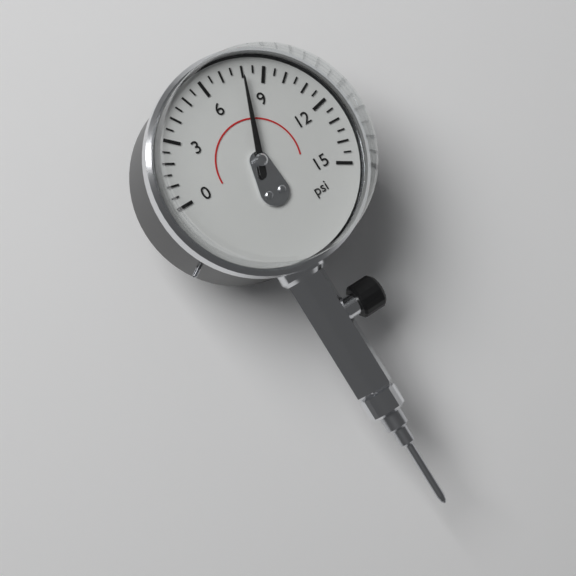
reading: 8.0 psi
